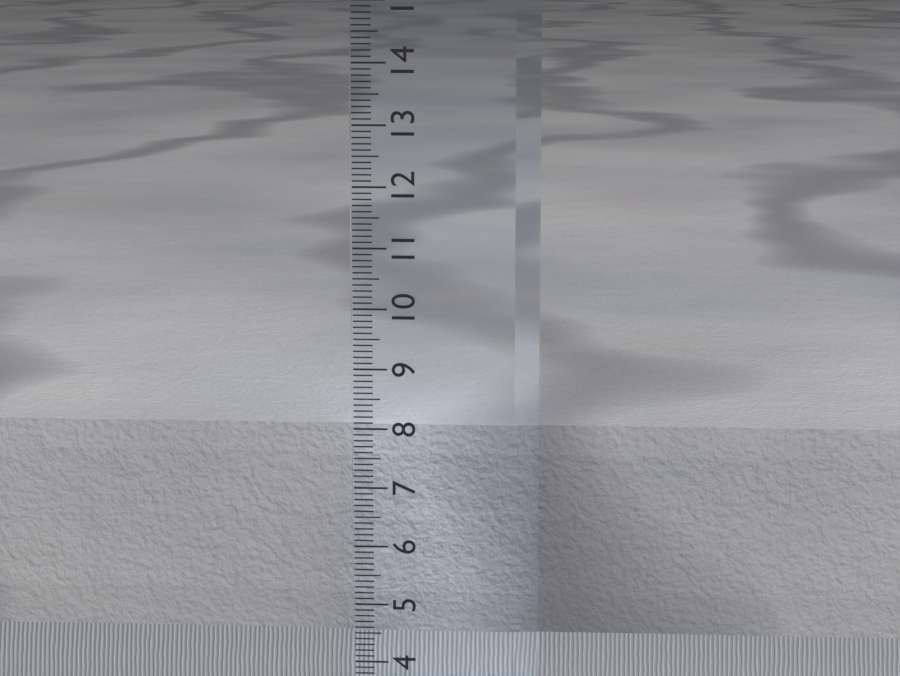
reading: 8.0 cm
